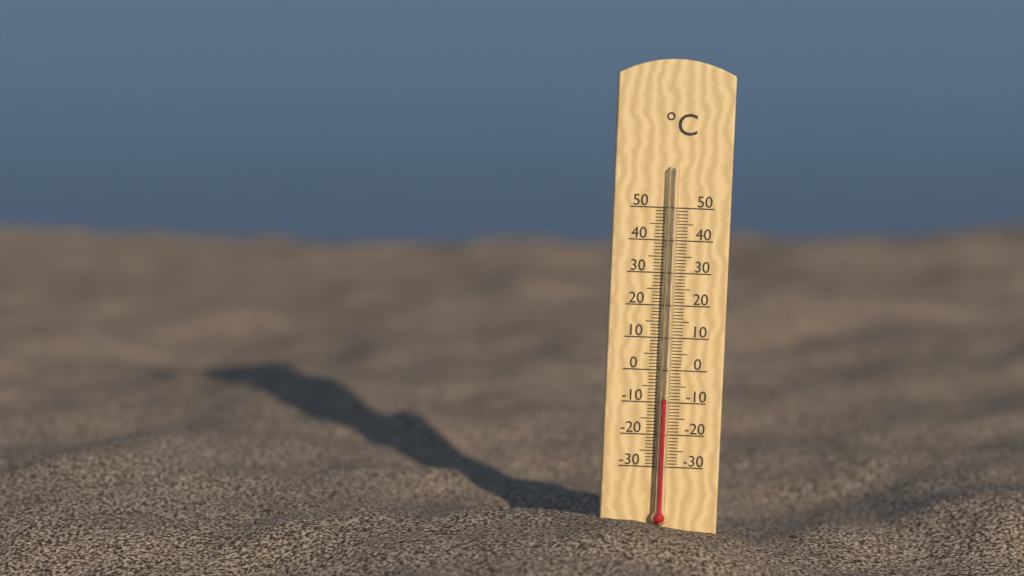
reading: -9 °C
